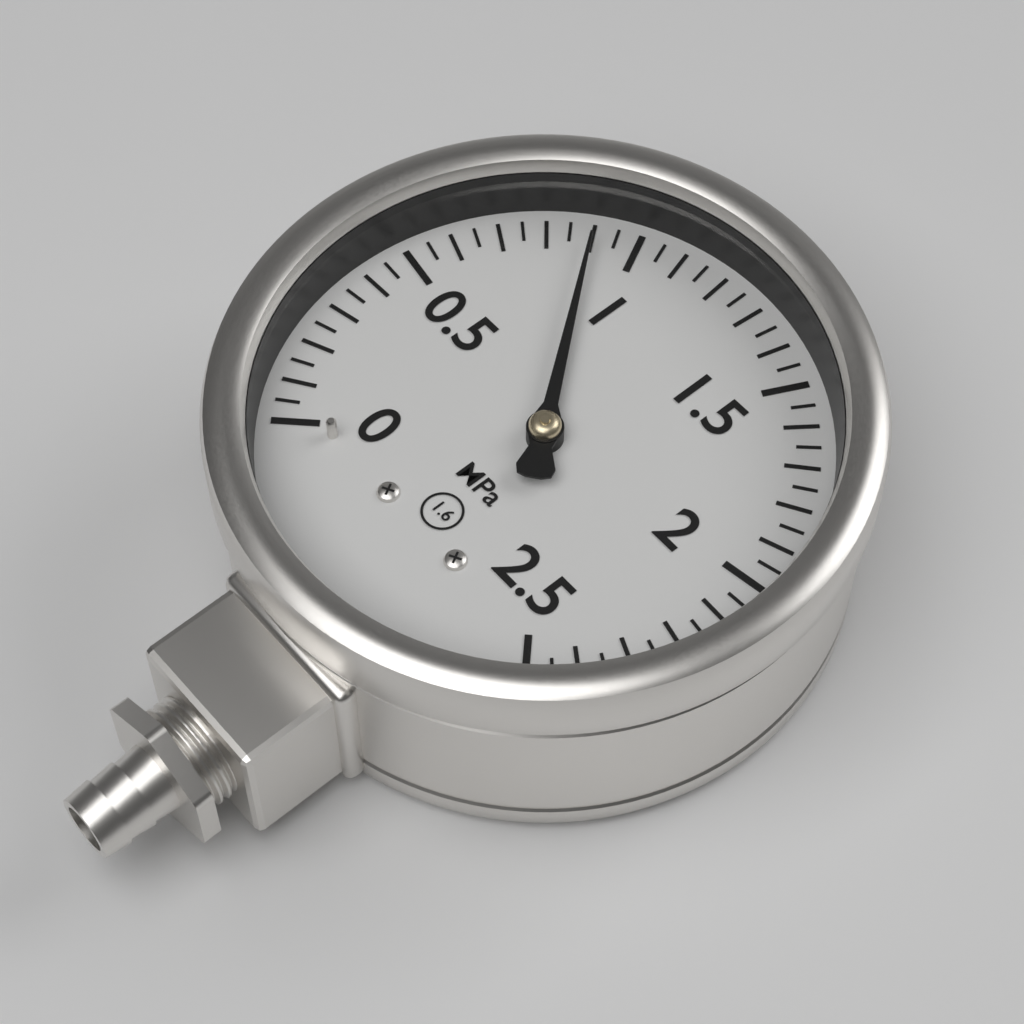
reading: 0.90 MPa
